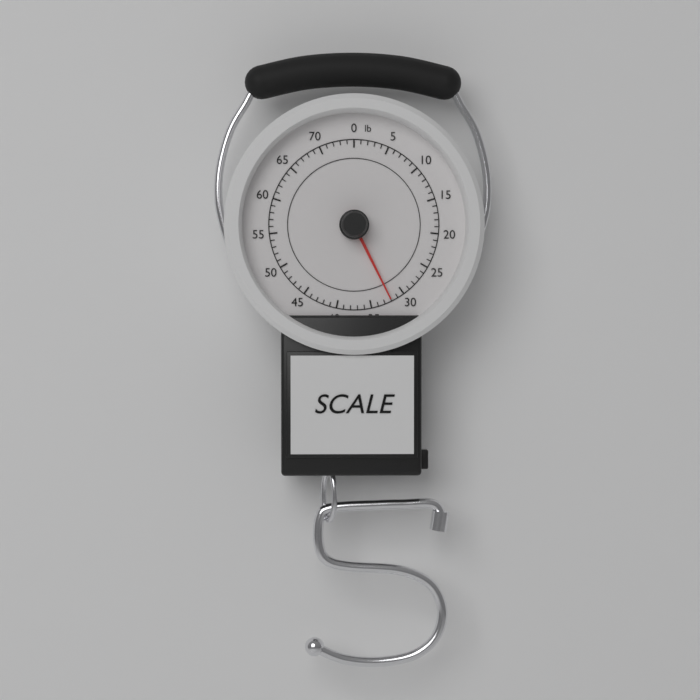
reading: 32 lb
